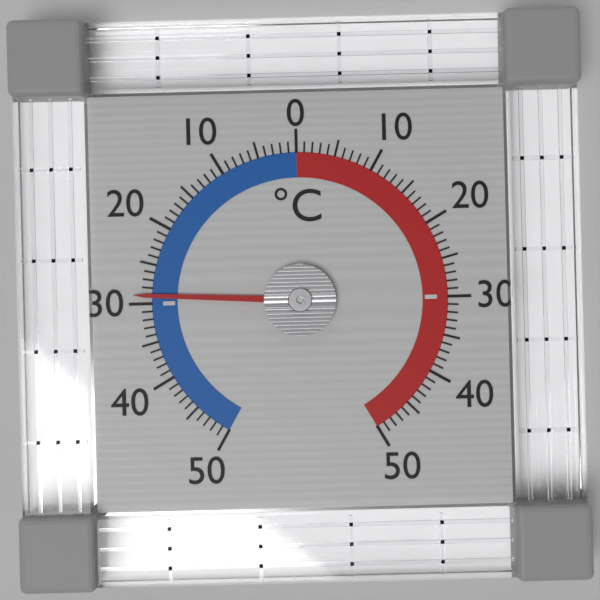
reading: -29 °C
